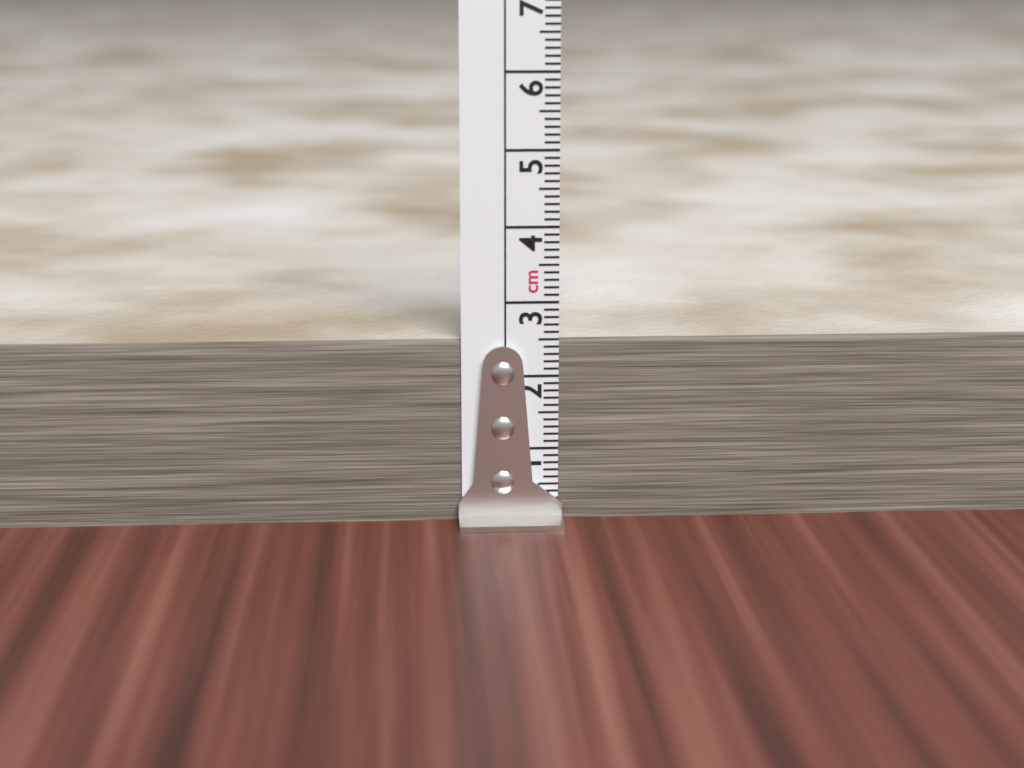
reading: 2.5 cm
